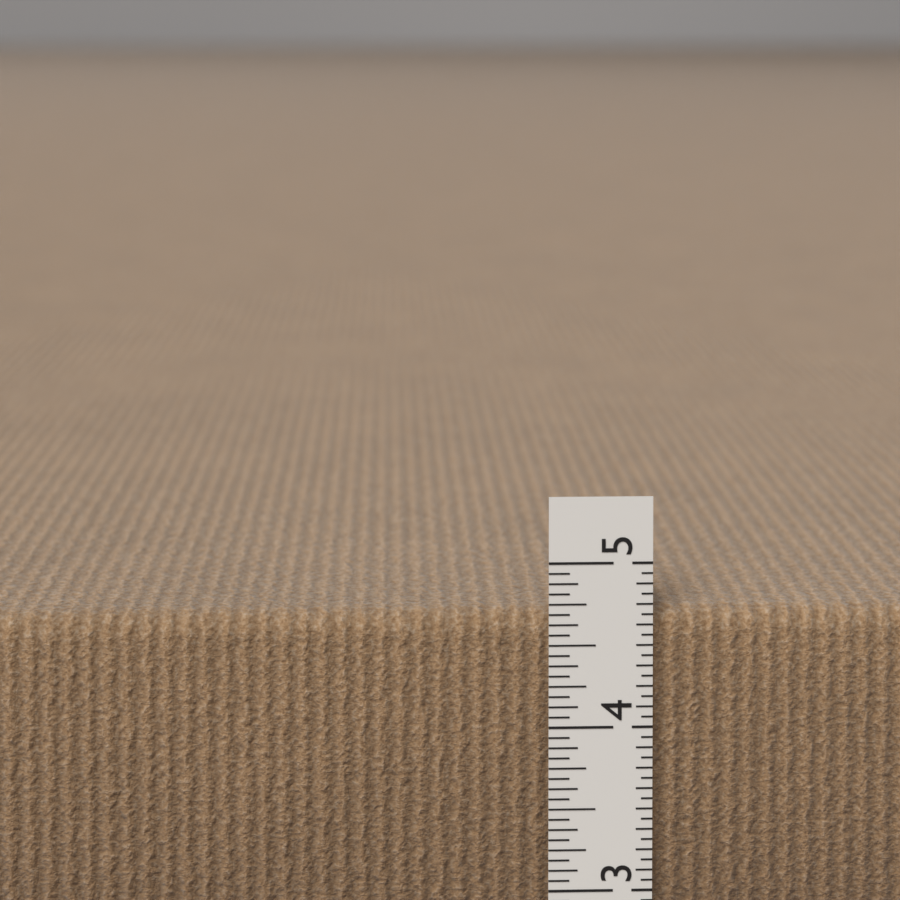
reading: 4.6875 in
